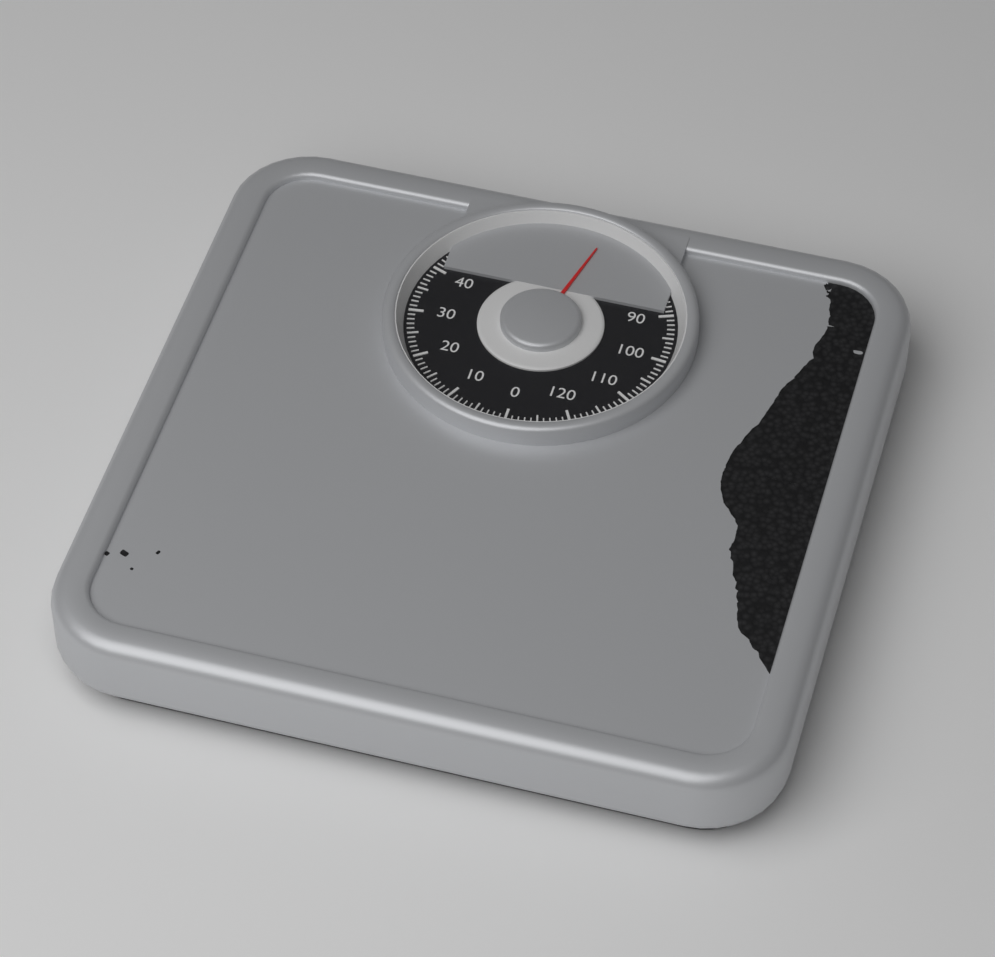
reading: 70 kg
